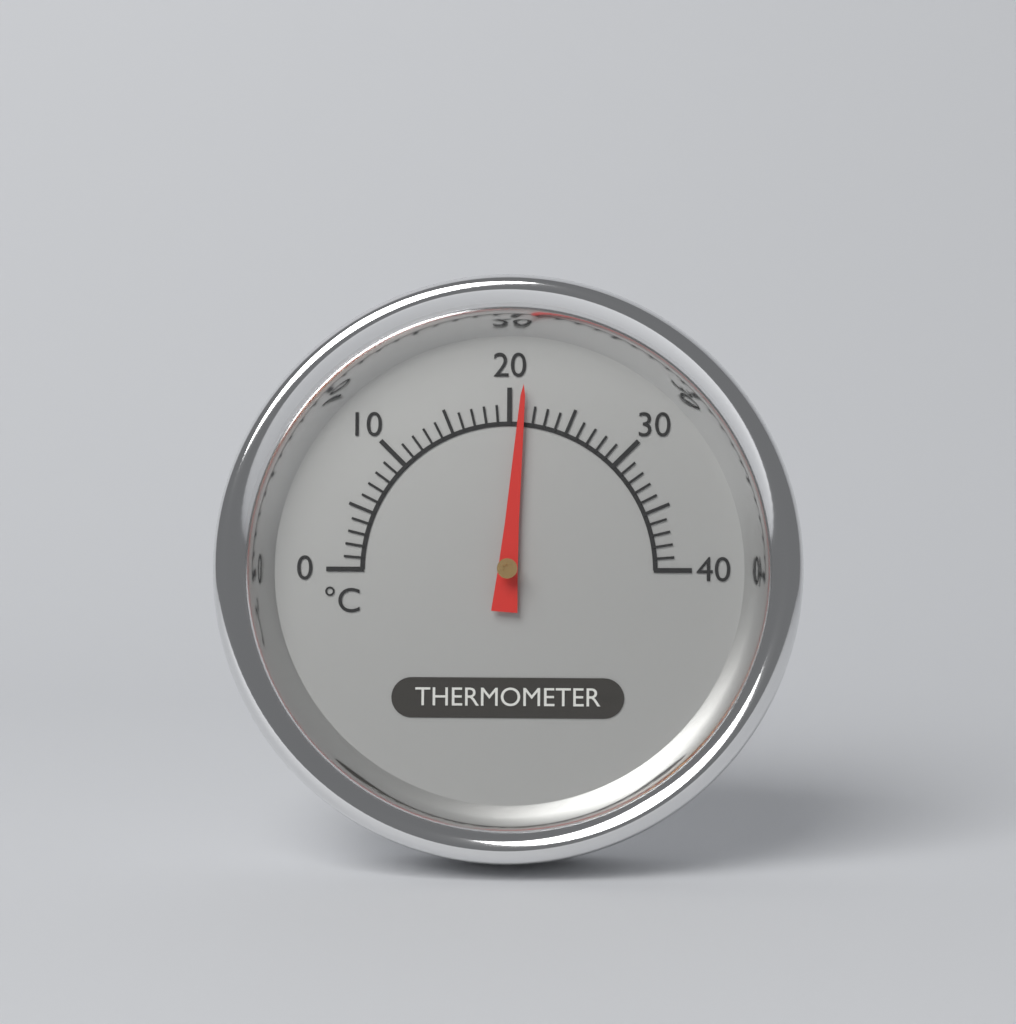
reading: 21 °C
